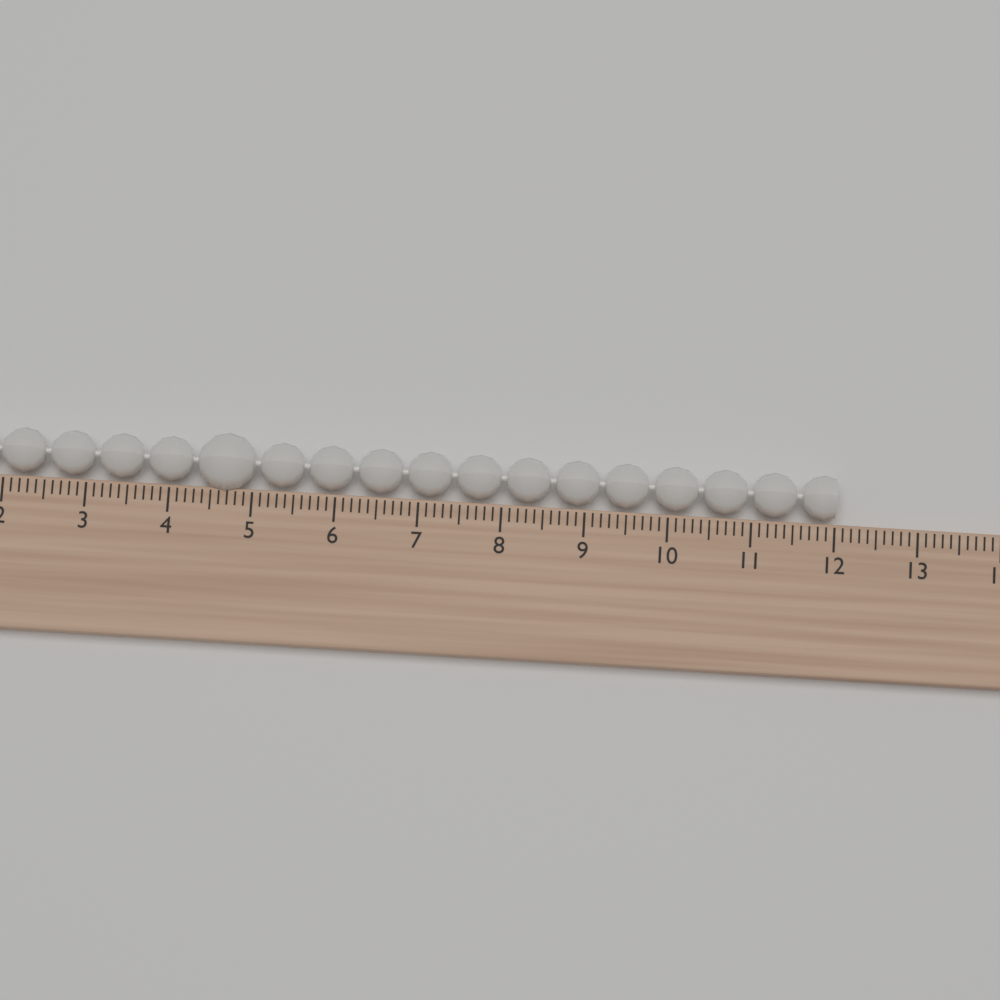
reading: 12.0 (no unit)
